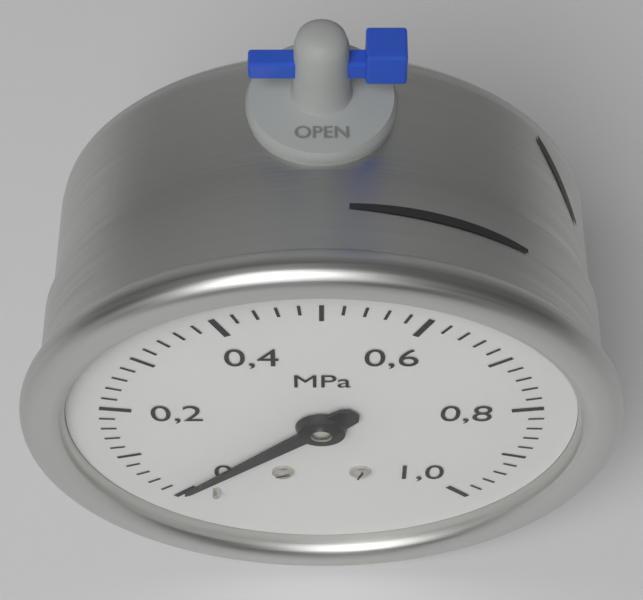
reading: 0.00 MPa
